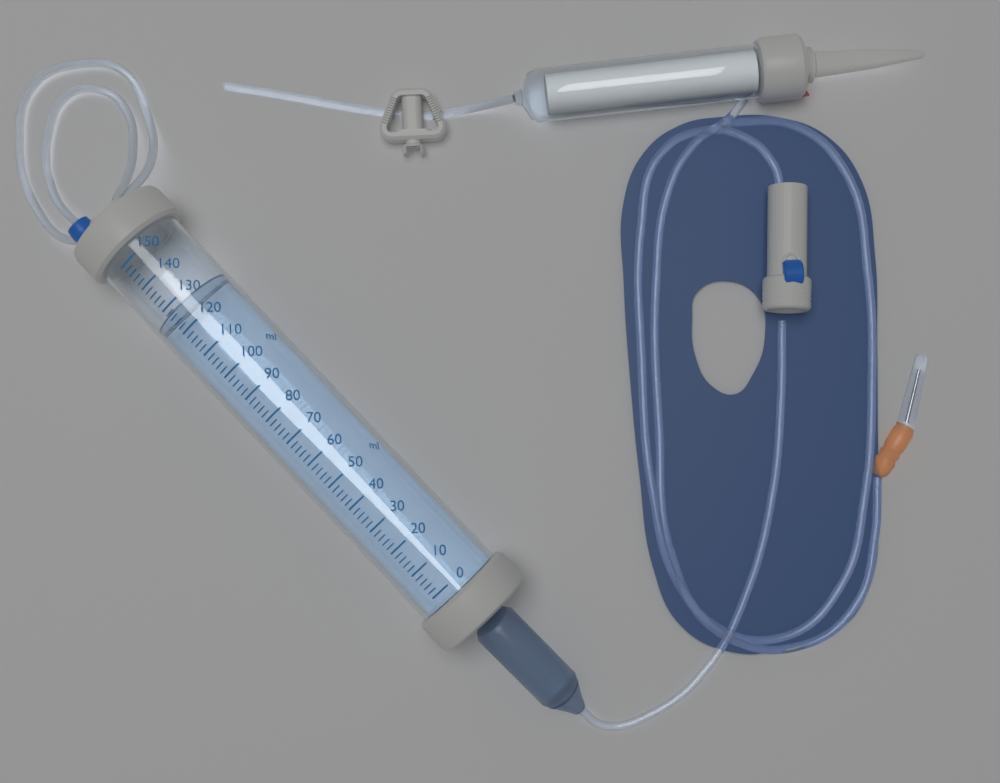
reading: 128 ml
